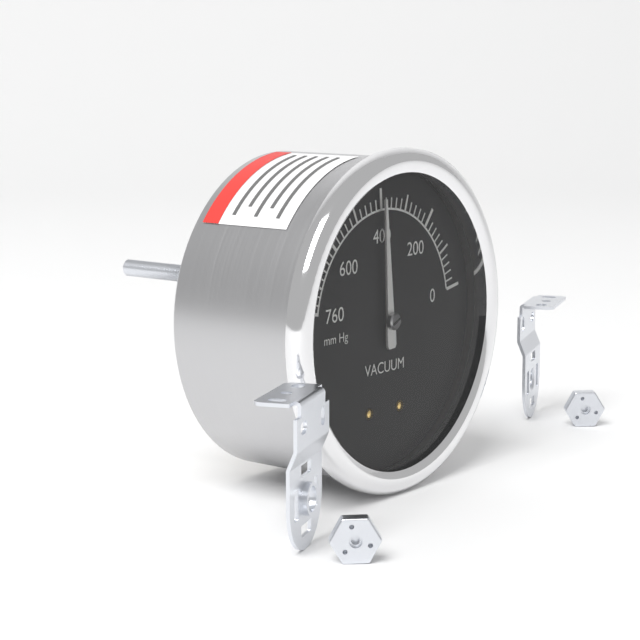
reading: 400 mm Hg
